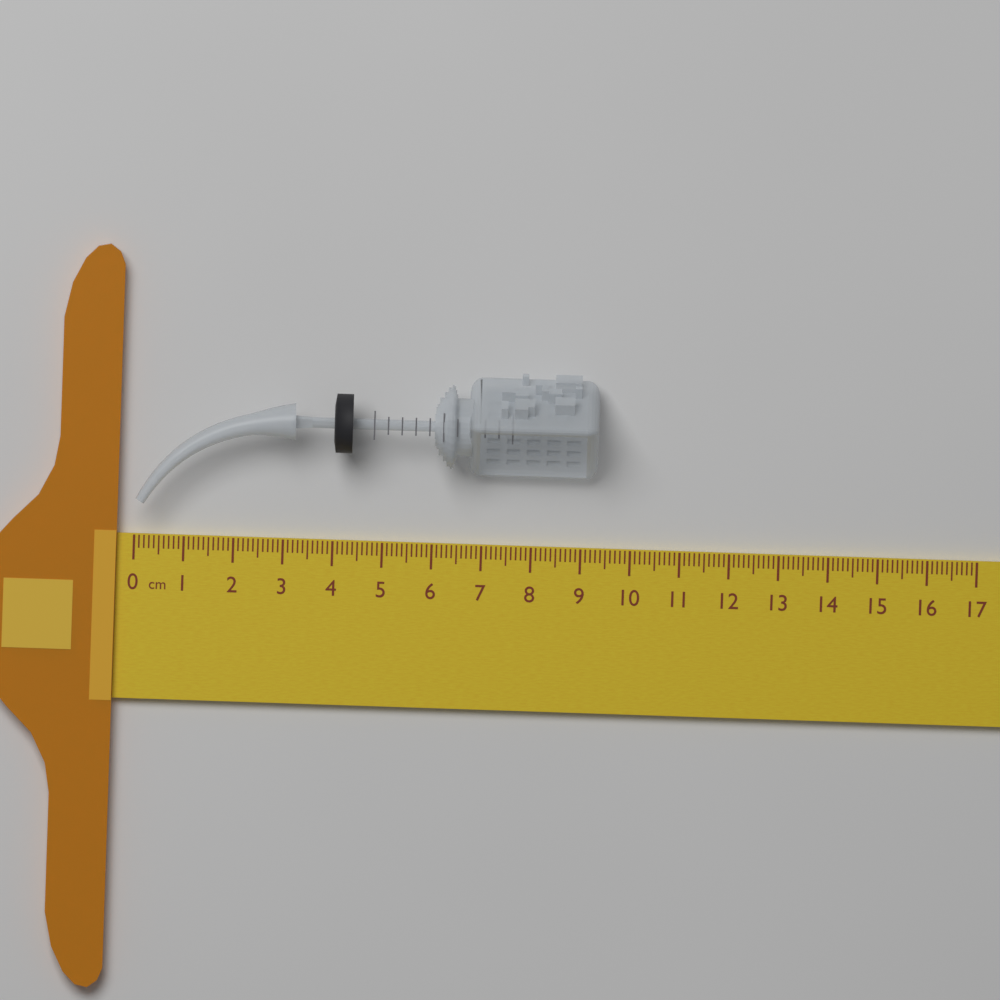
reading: 9.3 cm
